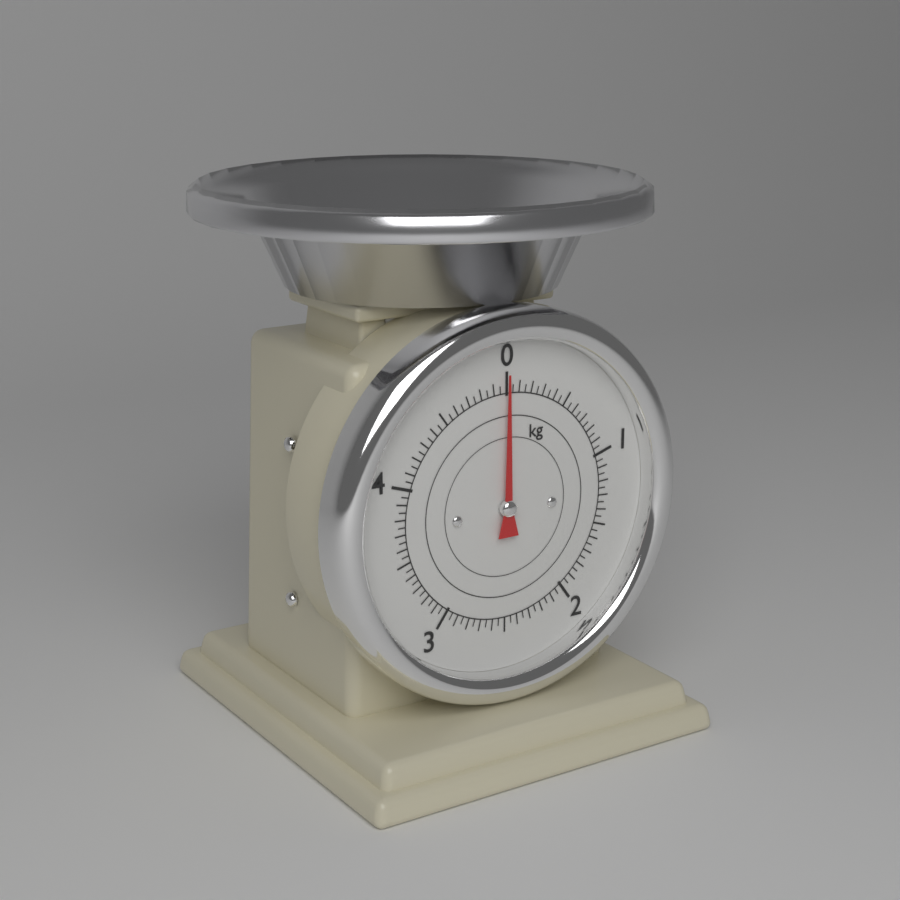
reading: 0.00 kg
